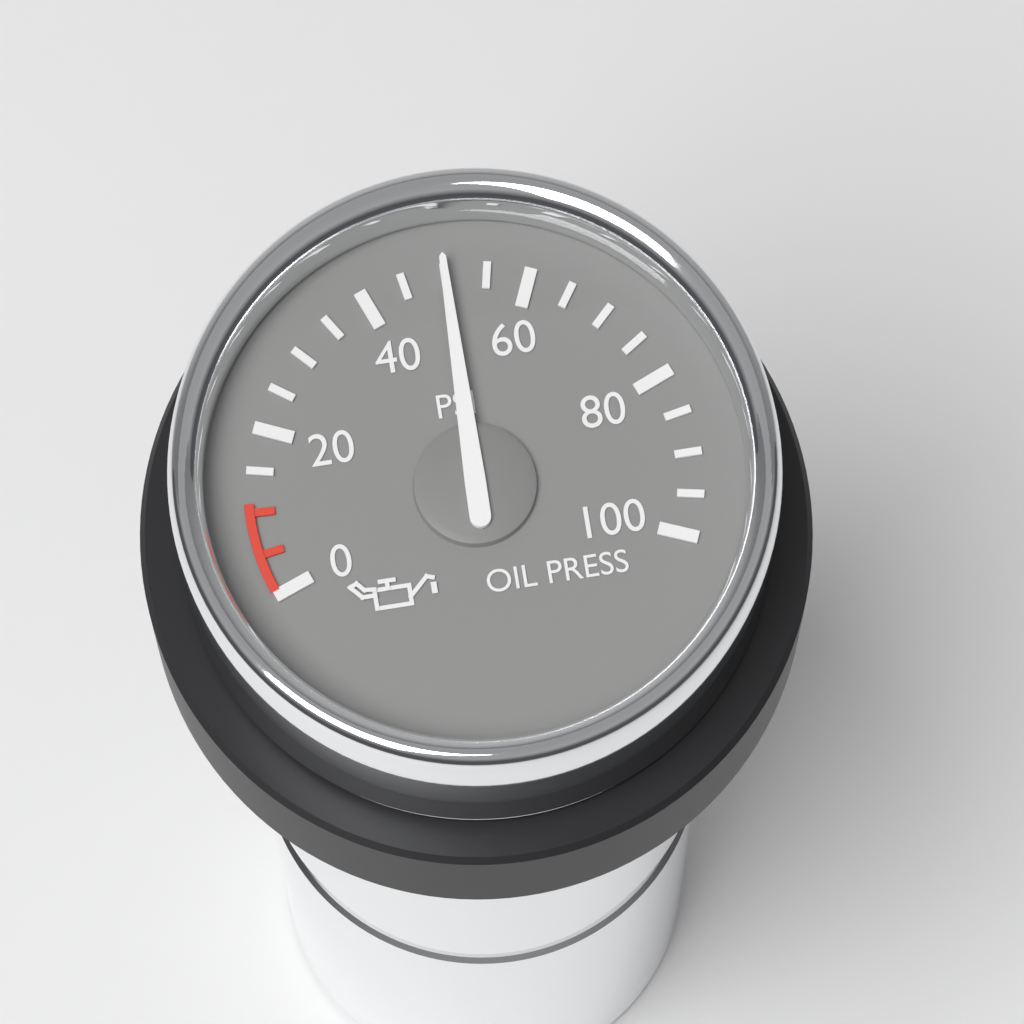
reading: 50 psi
